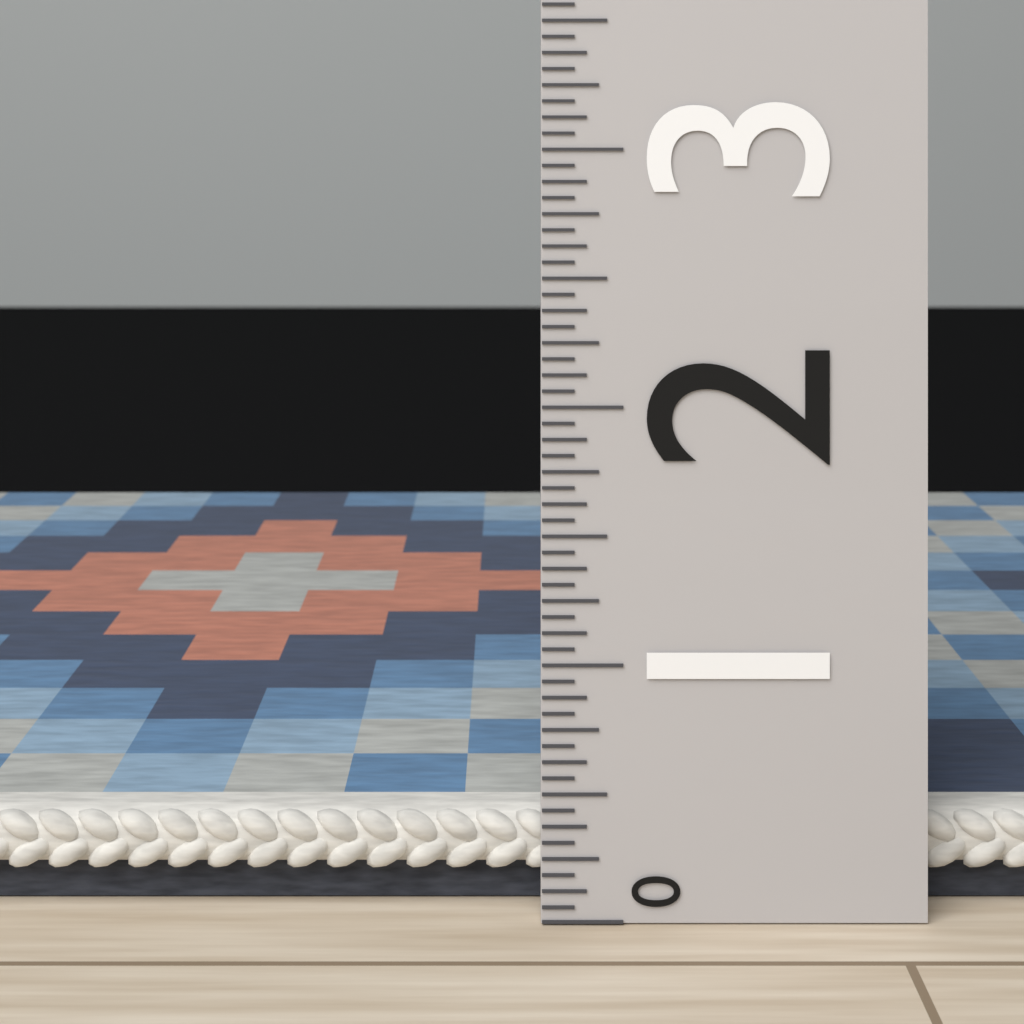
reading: 0.3750 (no unit)
